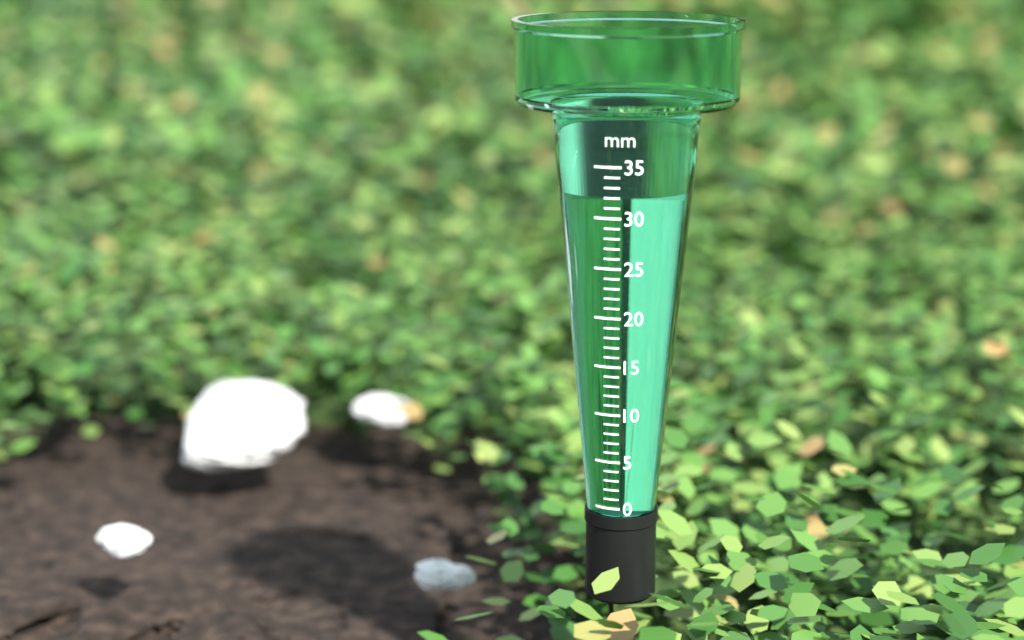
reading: 32 mm
